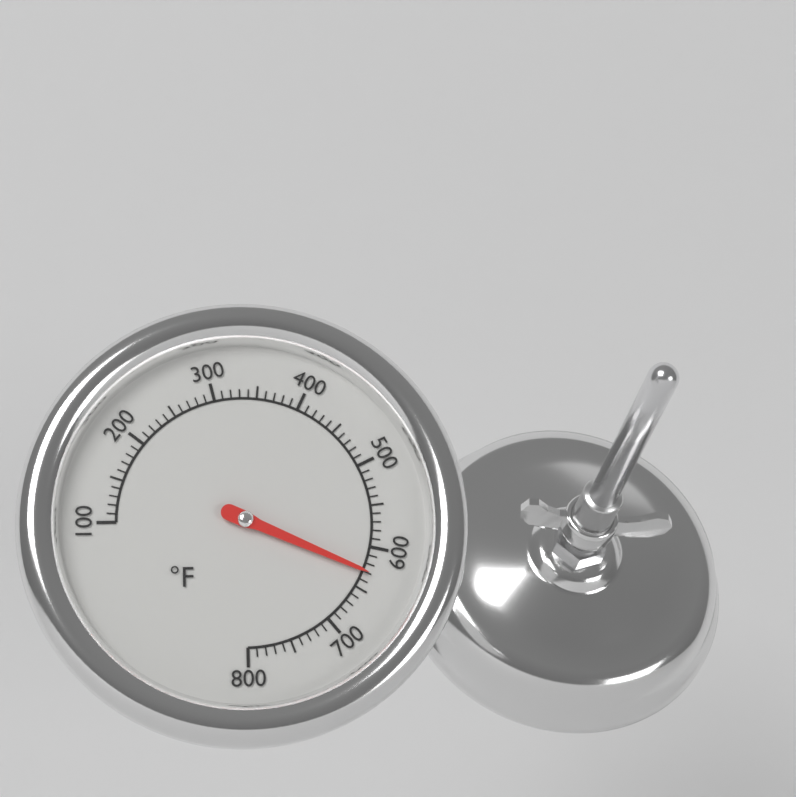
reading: 630 °F
